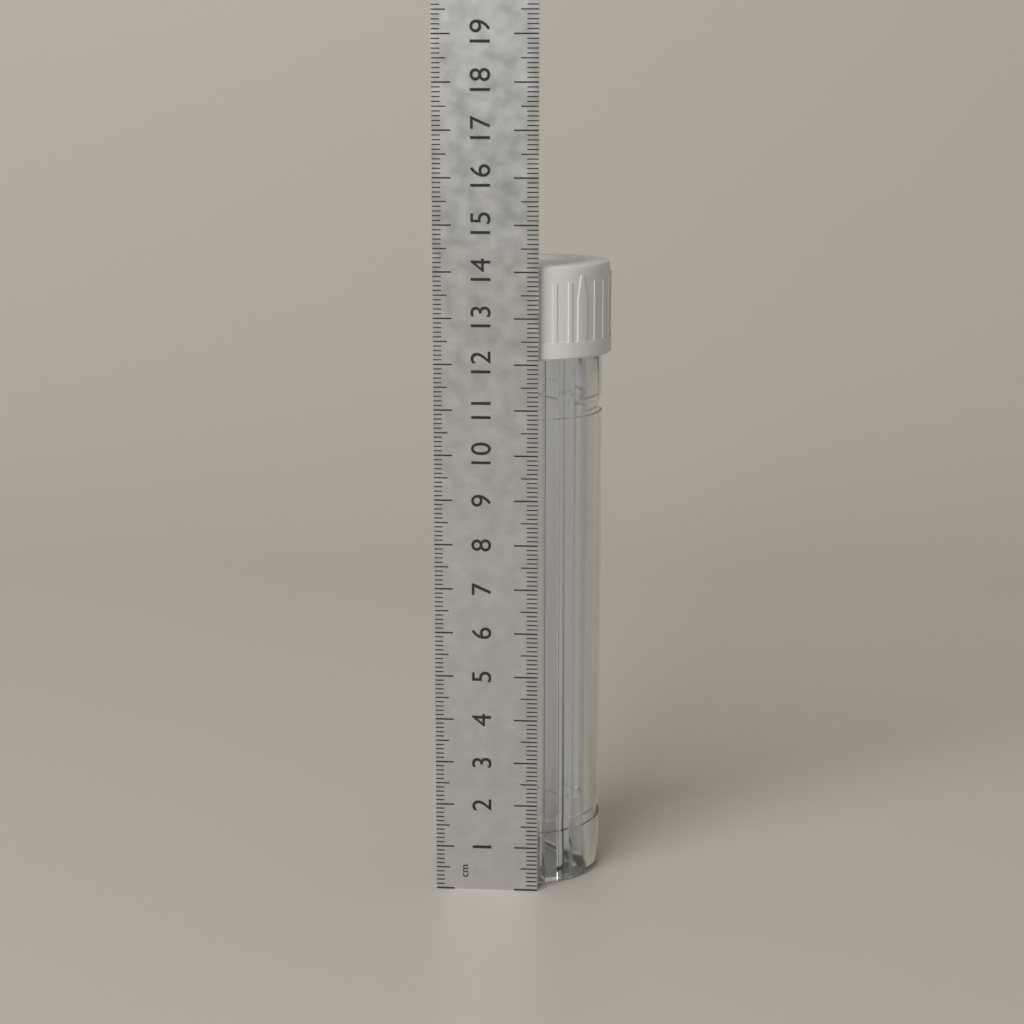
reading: 14.1 cm
